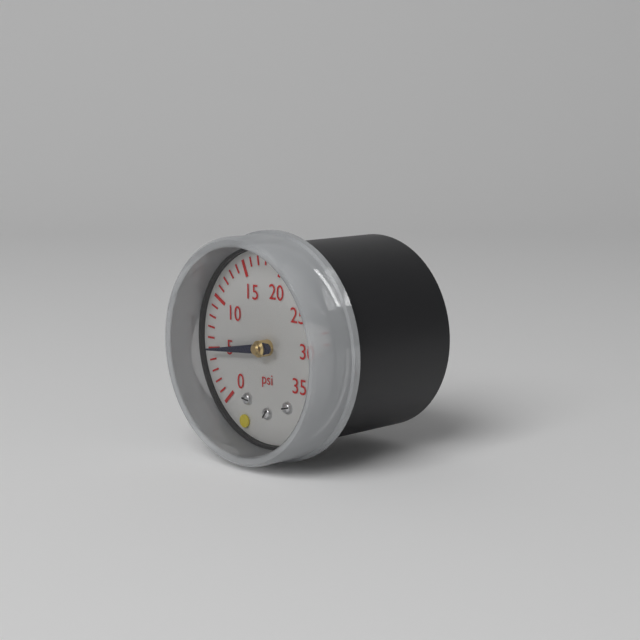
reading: 5 psi
